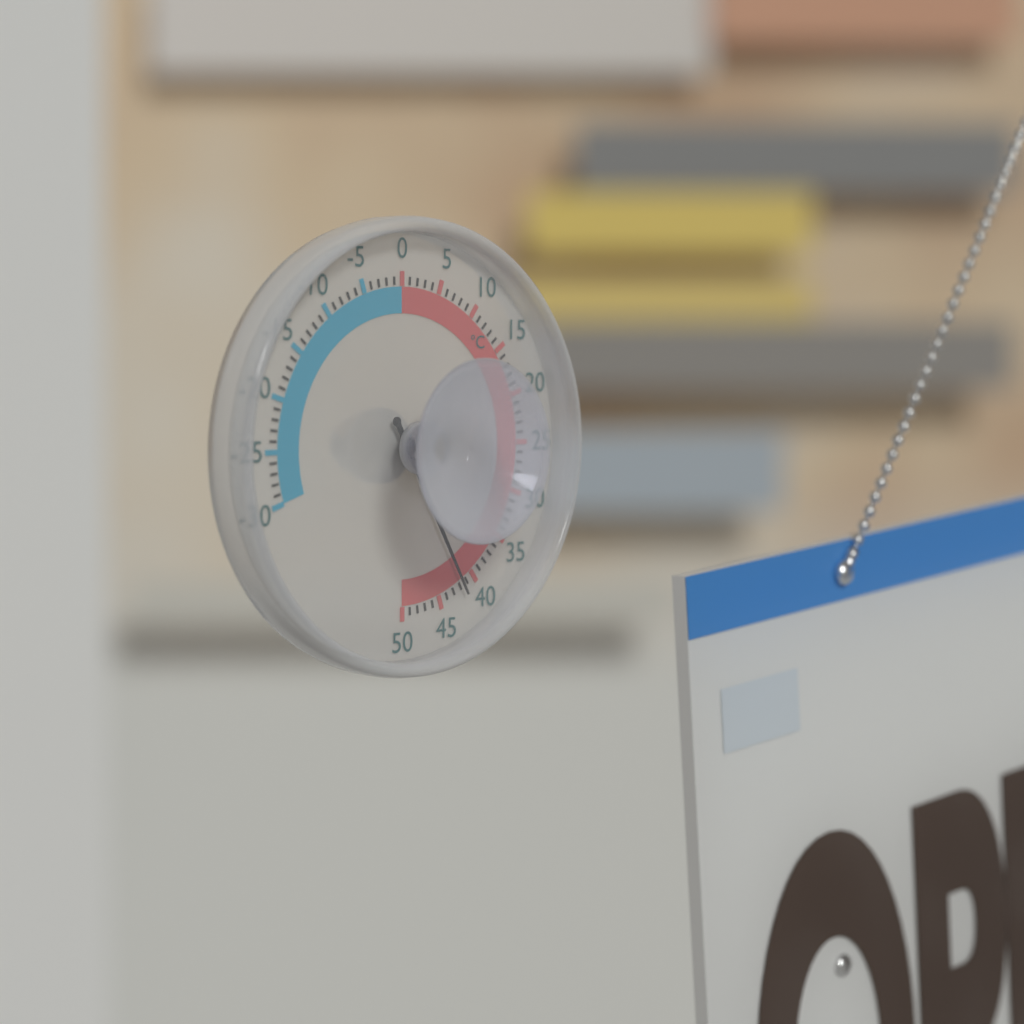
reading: 42 °C
